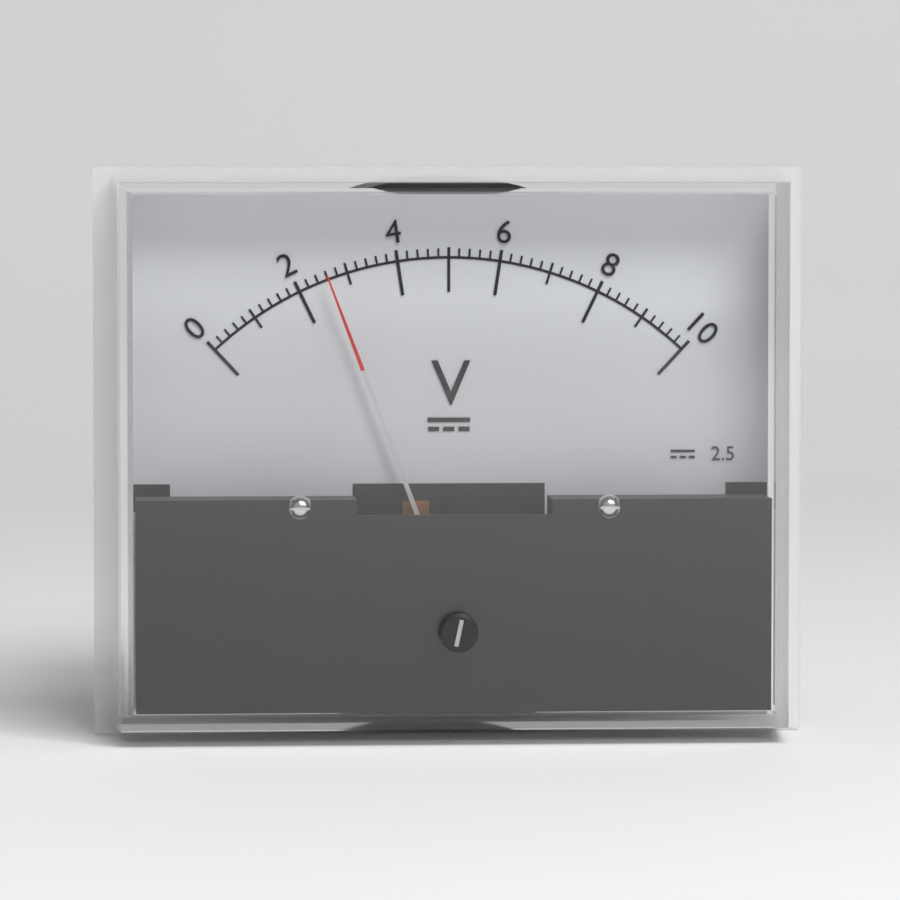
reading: 2.6 V
